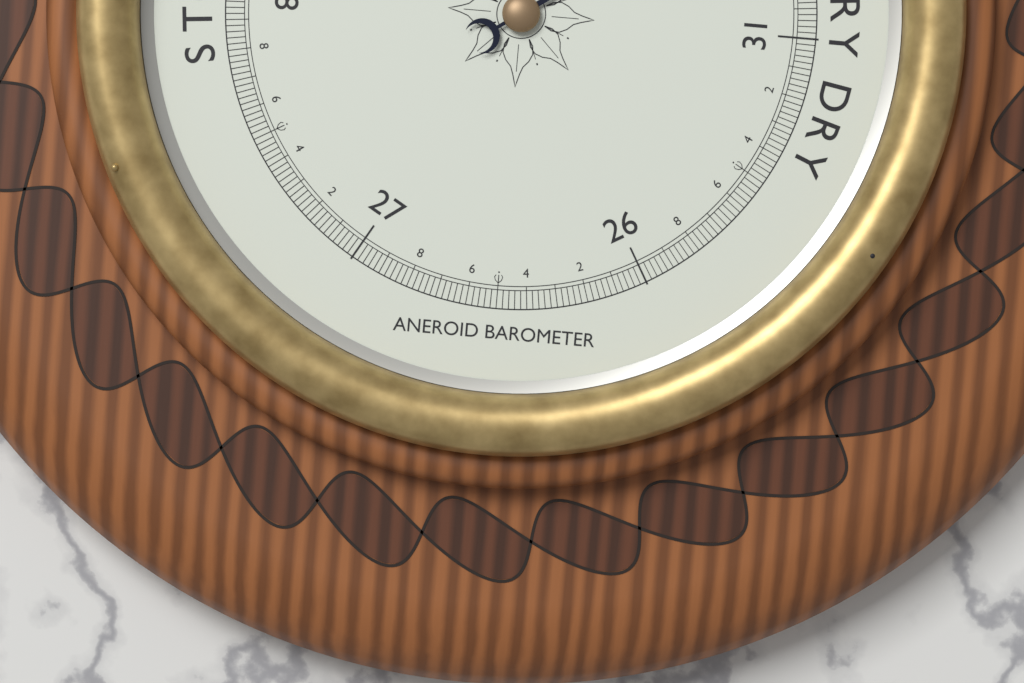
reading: 30.42 inHg
